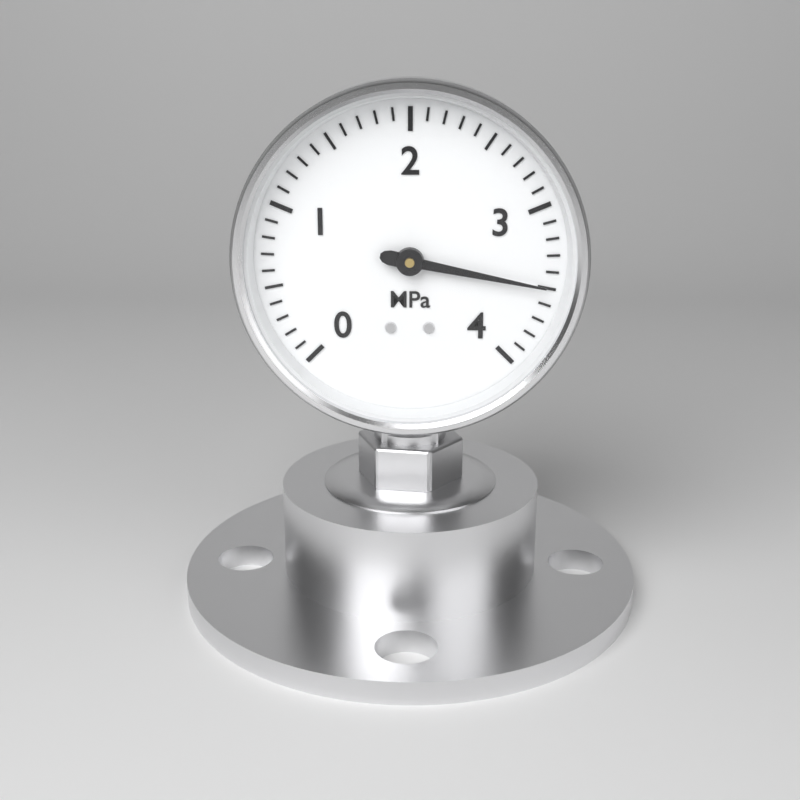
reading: 3.5 MPa
